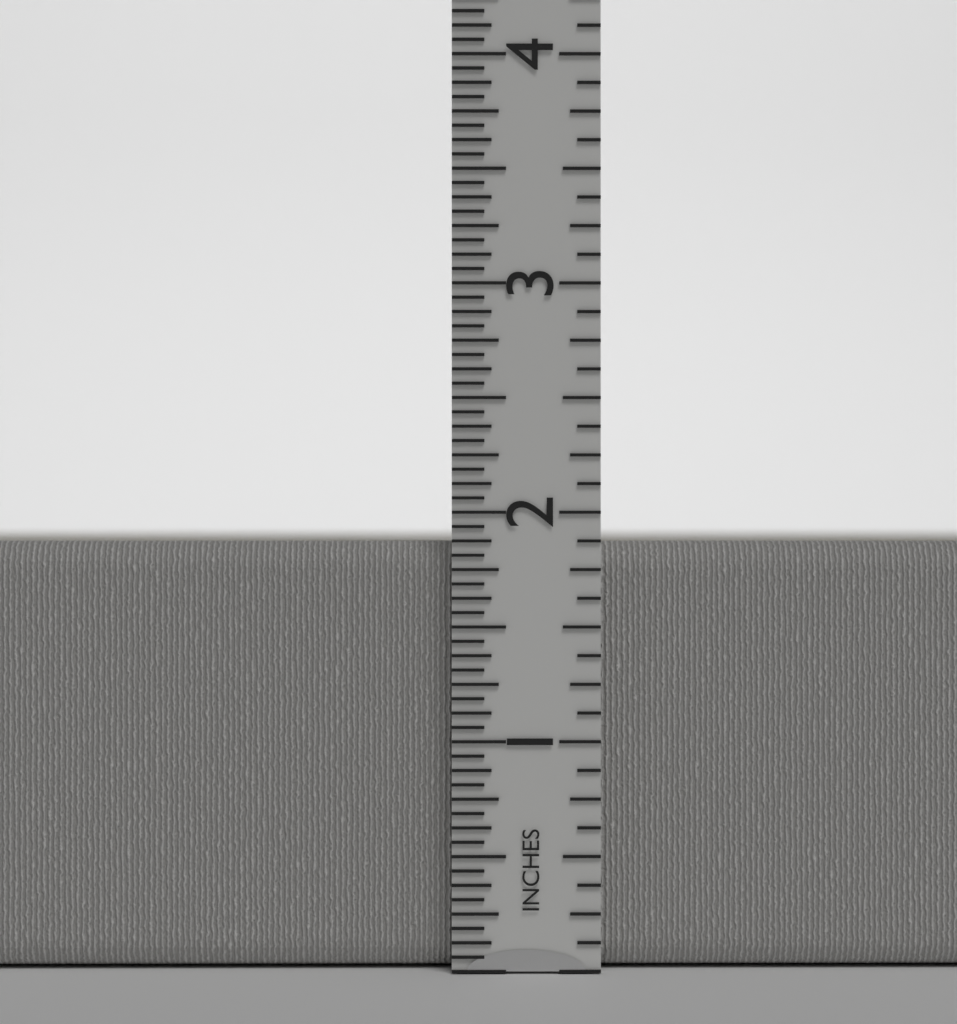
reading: 1.8750 in
